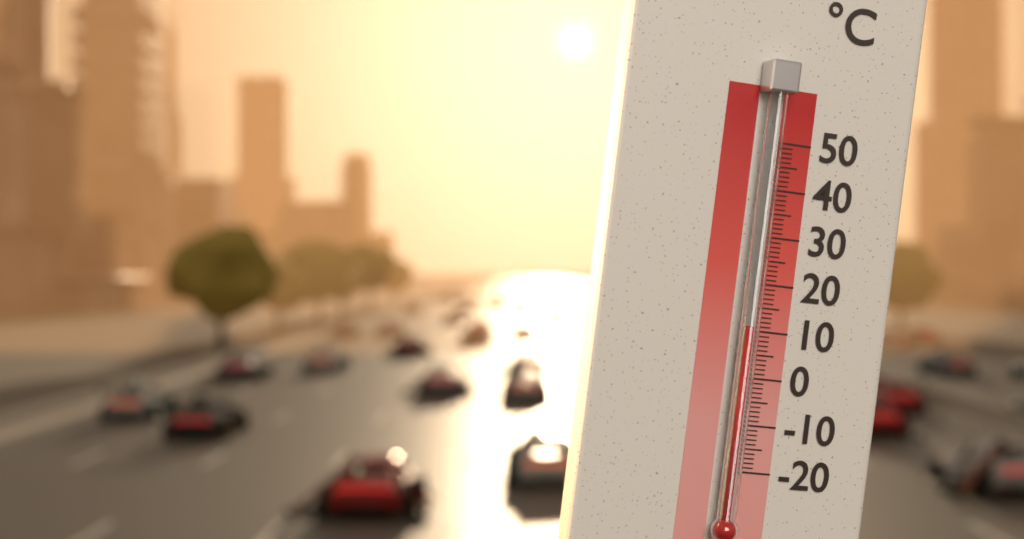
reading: 11 °C
